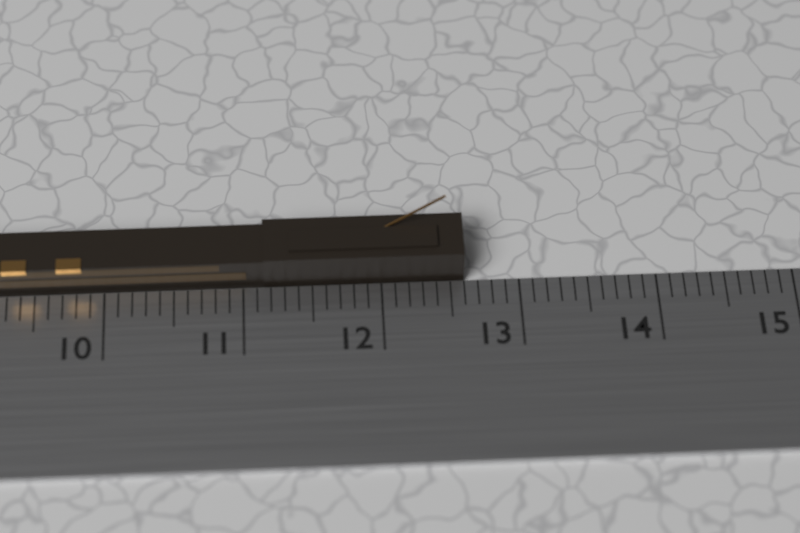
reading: 12.6 cm
